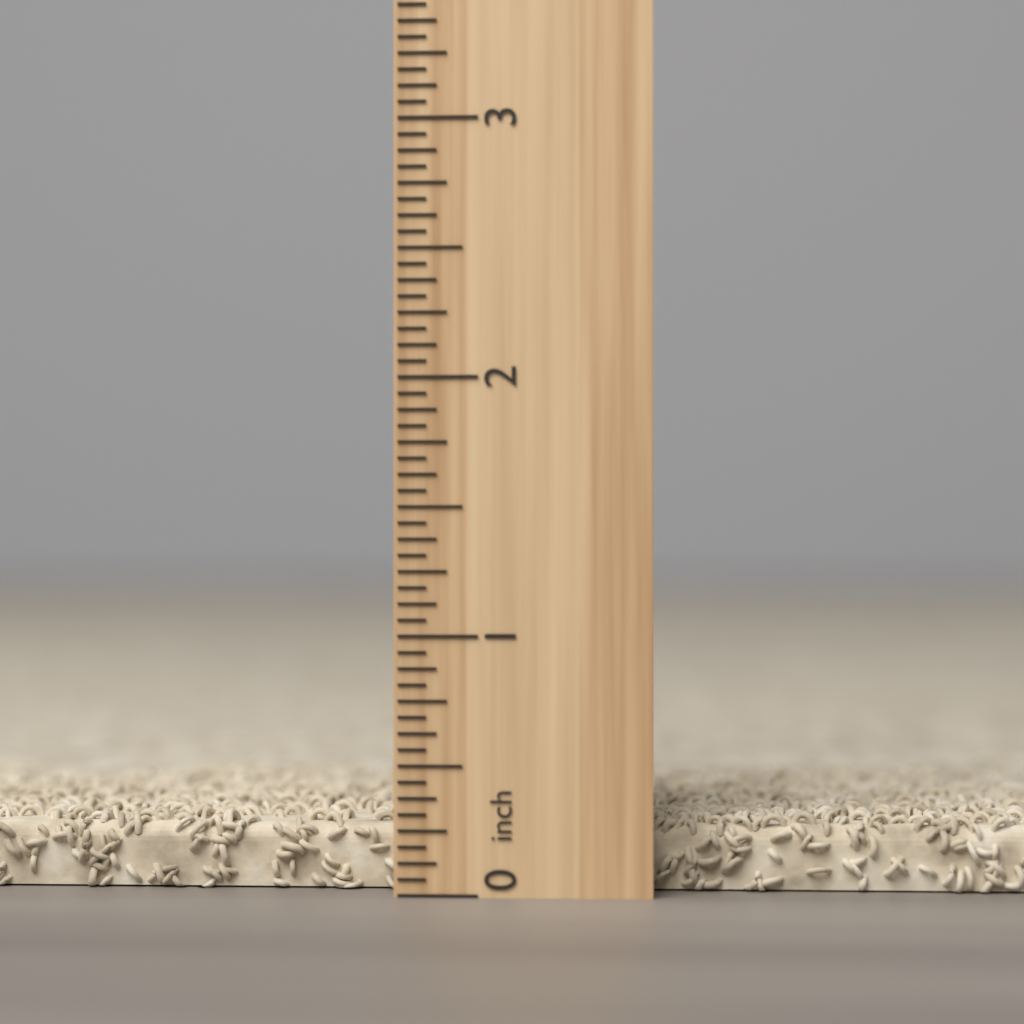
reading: 0.3125 inch
